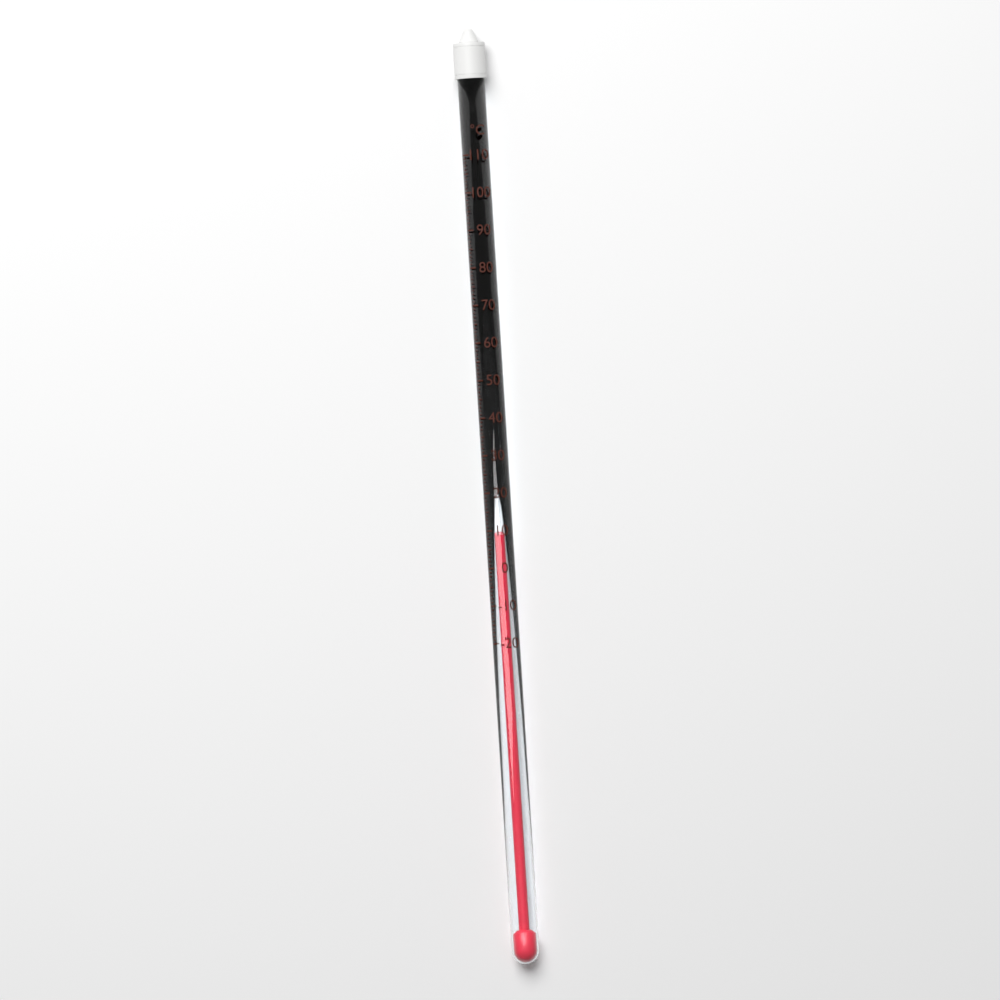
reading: 8 °C
